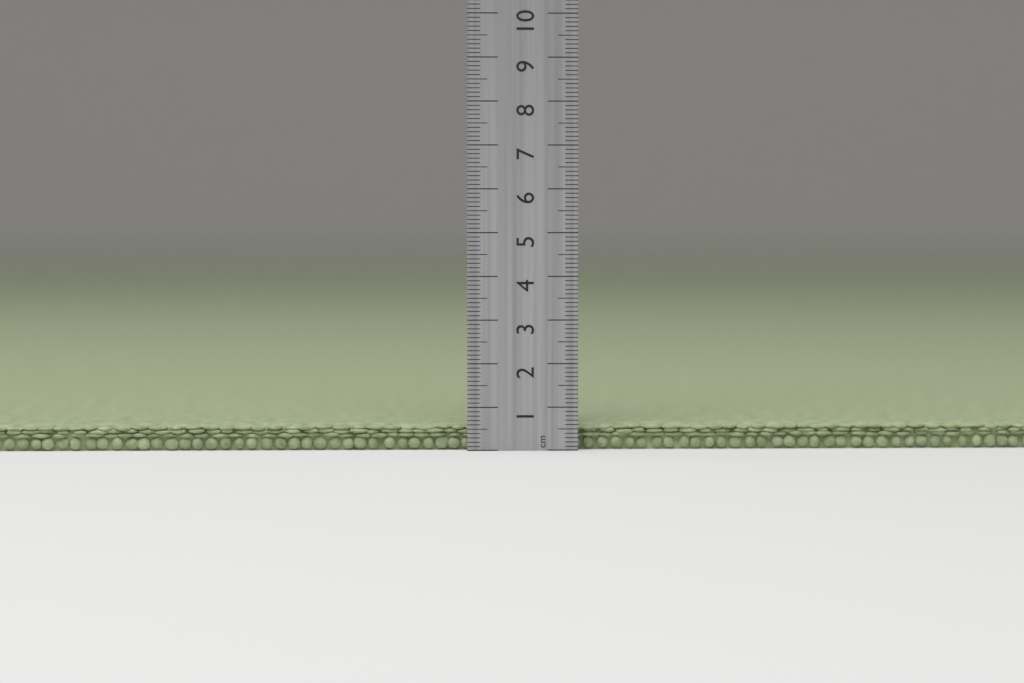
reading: 0.6 cm
